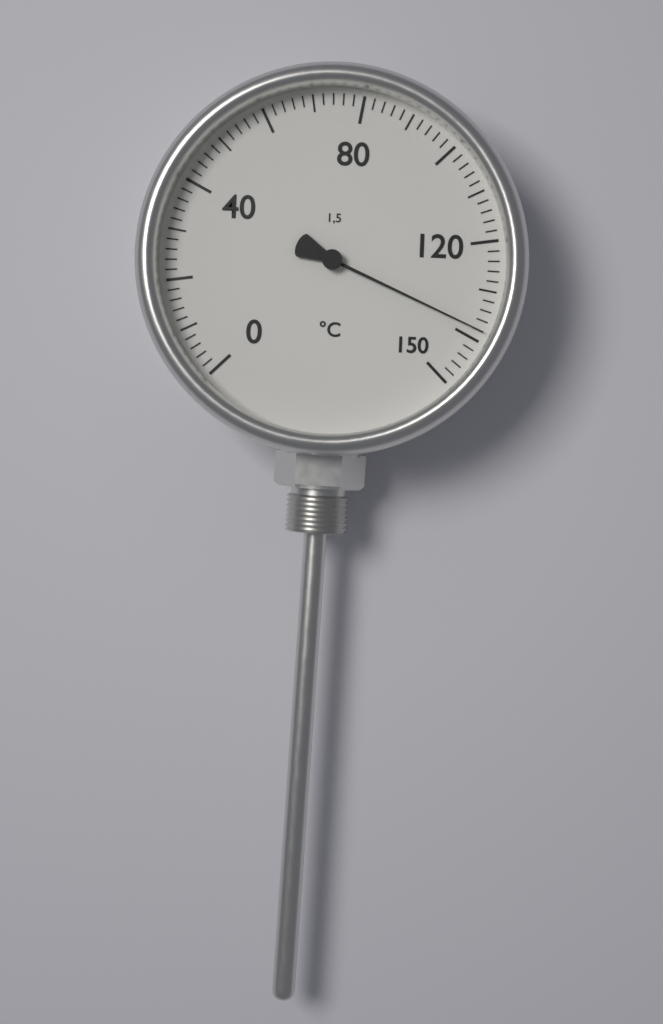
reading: 138 °C
